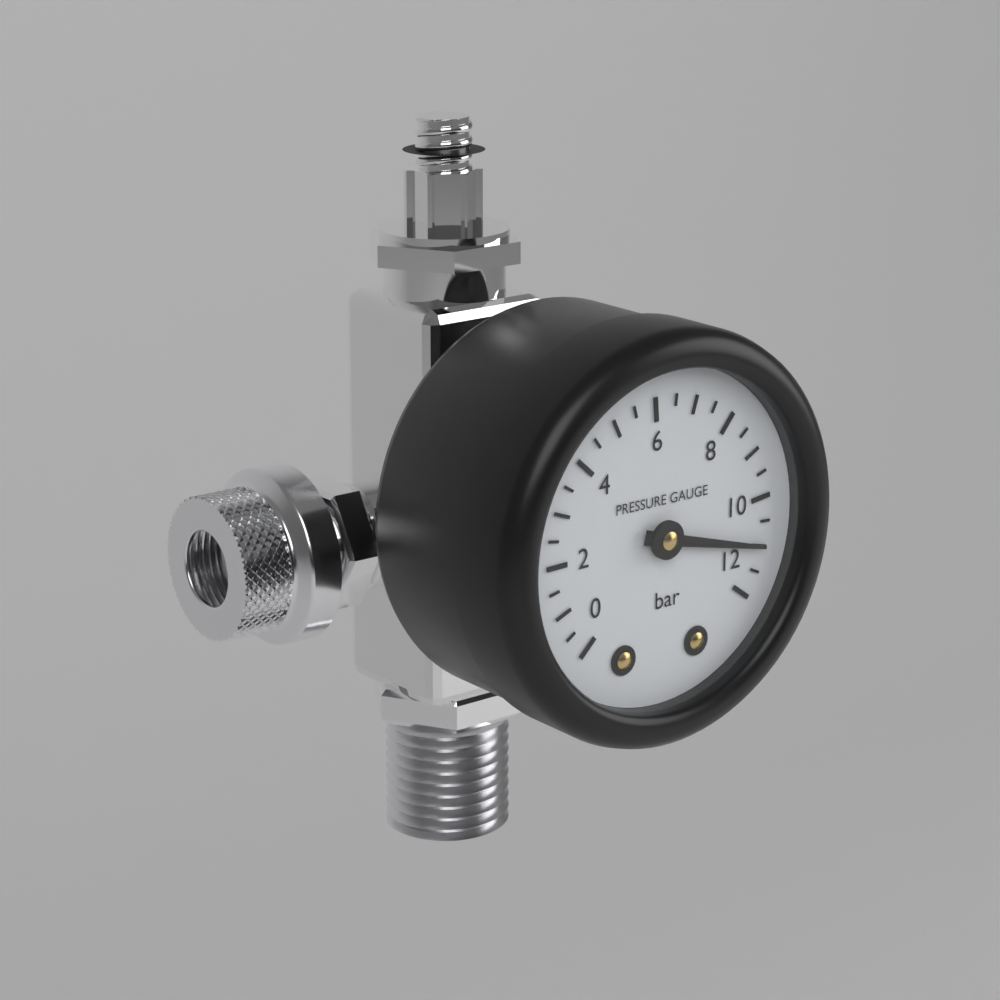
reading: 11.0 bar
